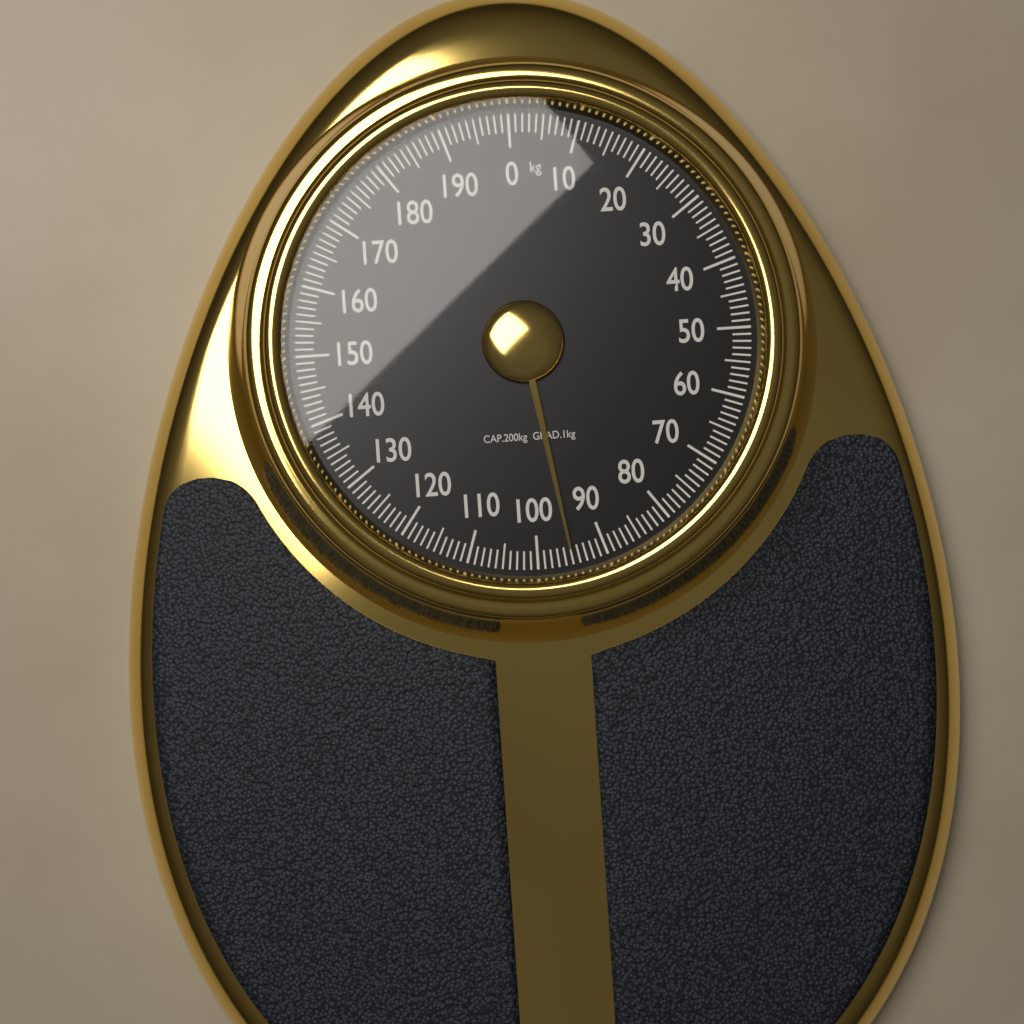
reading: 95 kg
